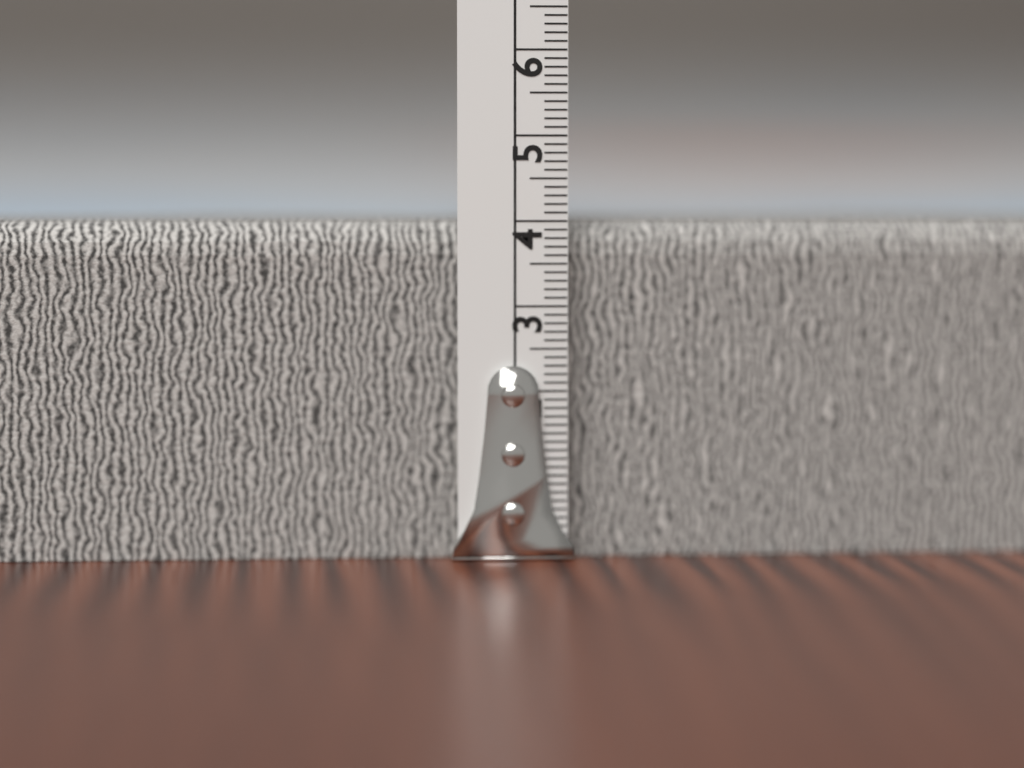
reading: 4.0 cm
